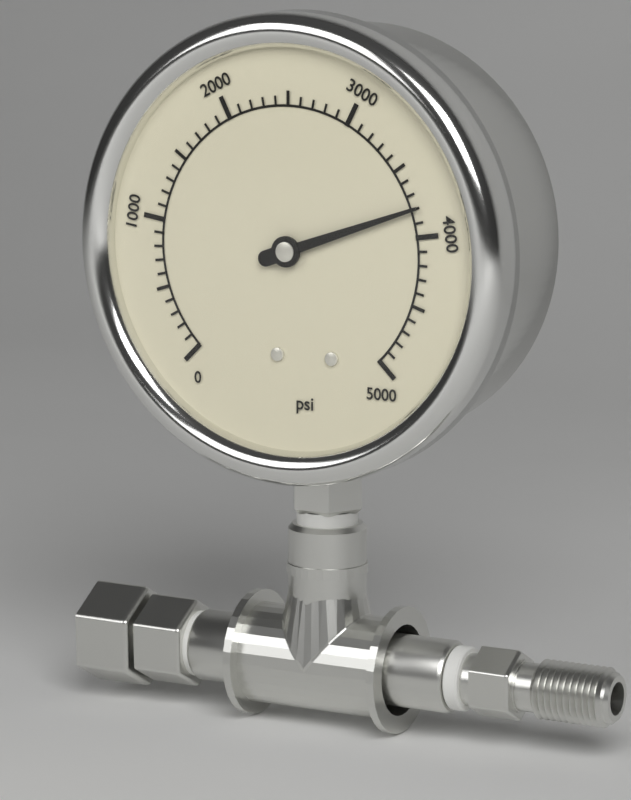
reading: 3800 psi
